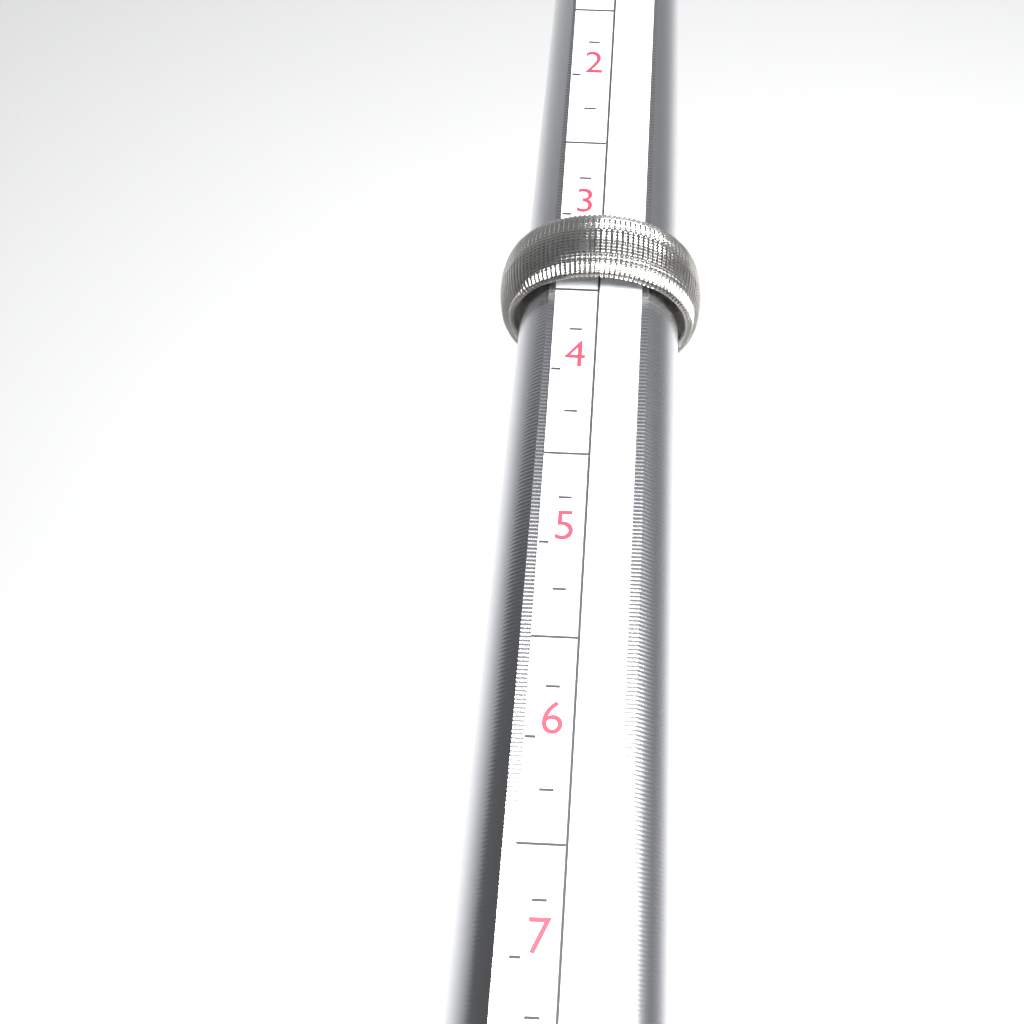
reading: 3.50 (no unit)
